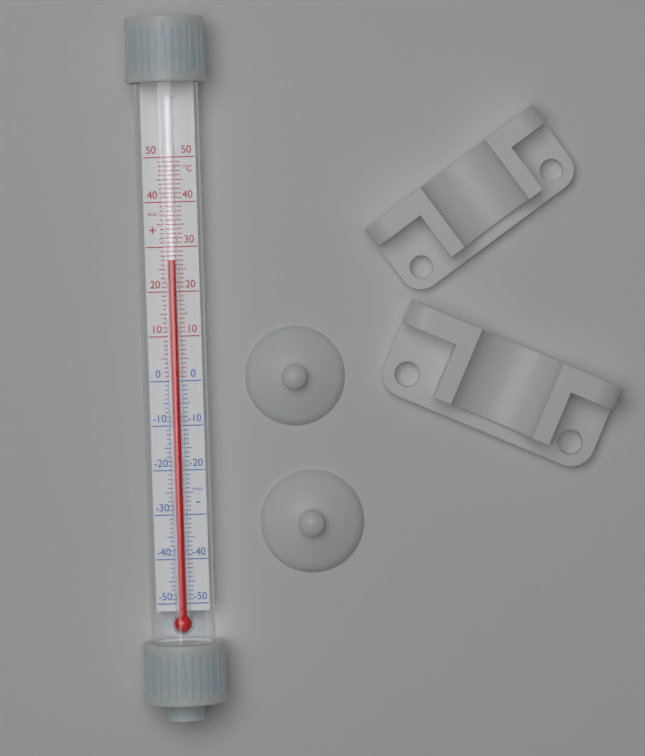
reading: 27 °C
